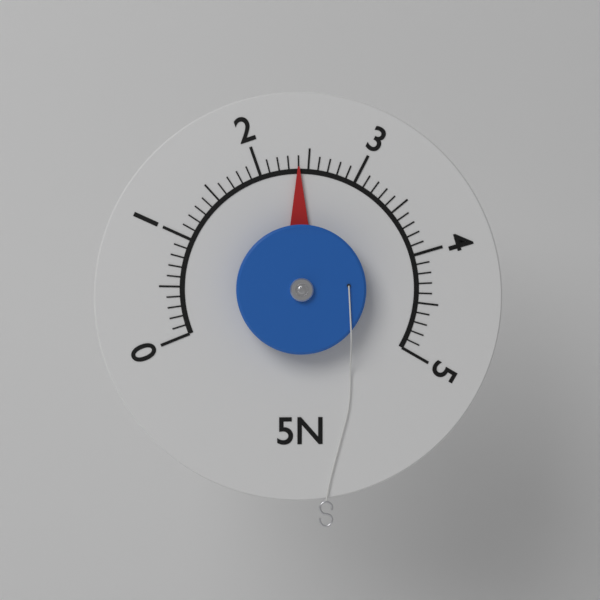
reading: 2.4 N
